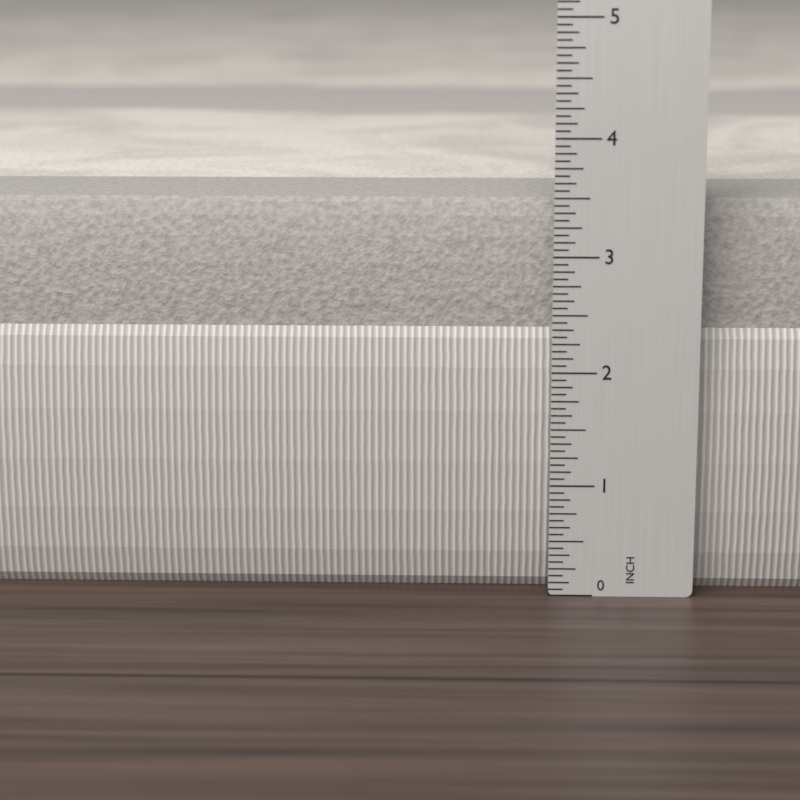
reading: 3.4375 in
